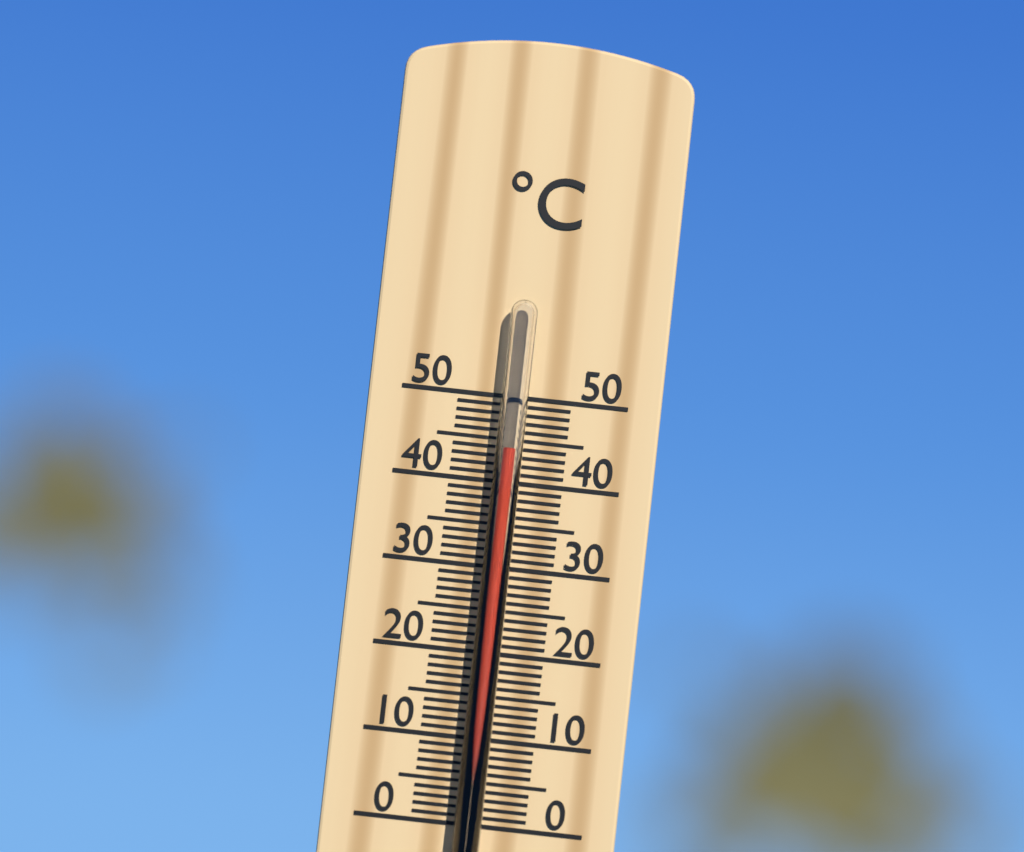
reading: 44 °C
